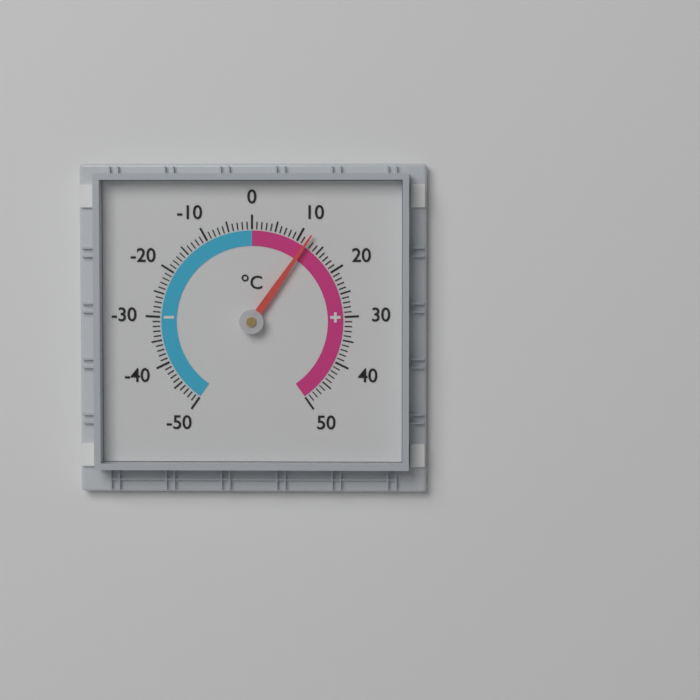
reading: 12 °C
